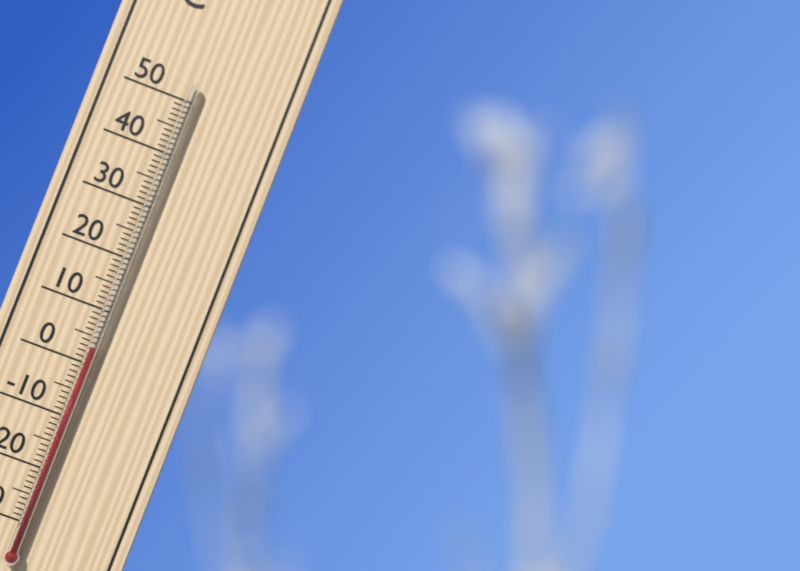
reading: 3 °C
